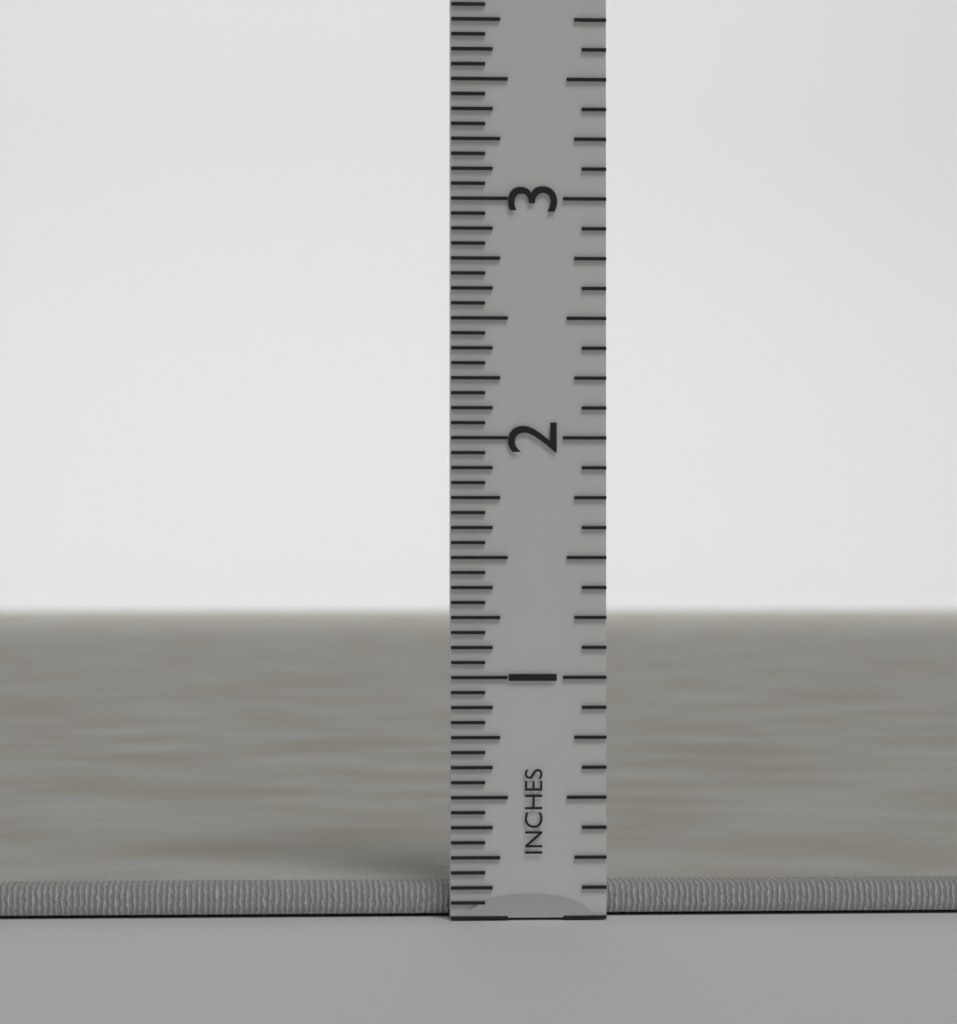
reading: 0.1250 in
